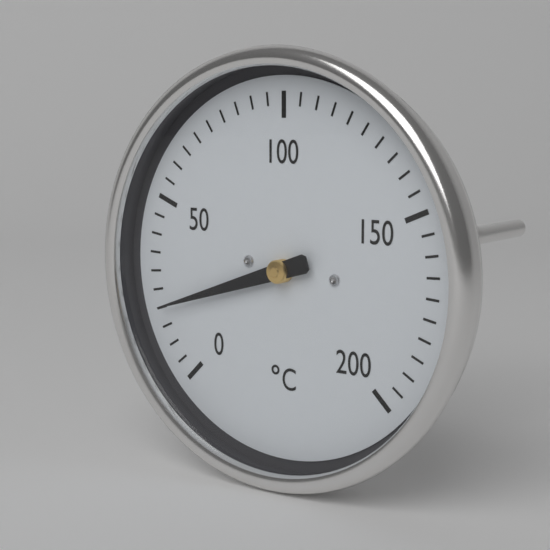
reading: 20 °C
